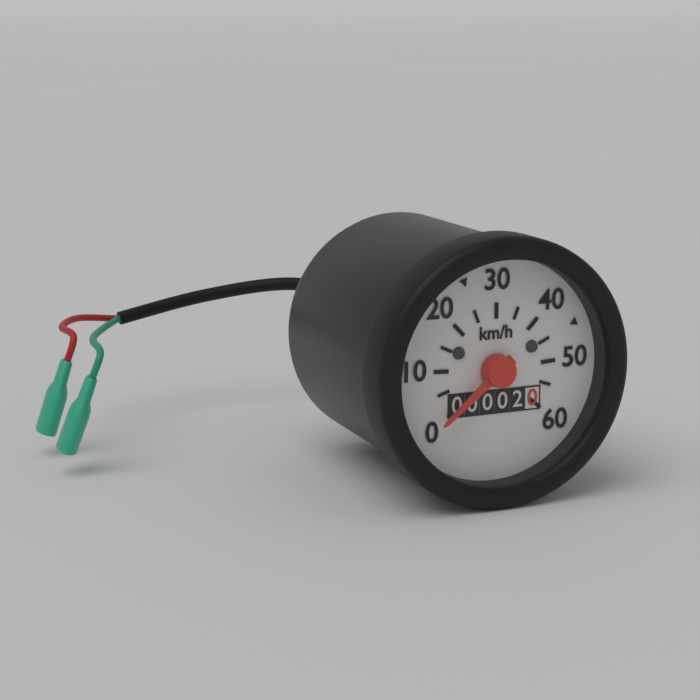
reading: 0 km/h
